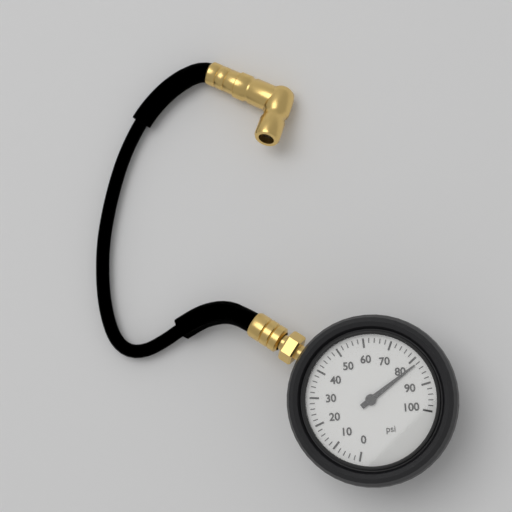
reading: 82 psi
